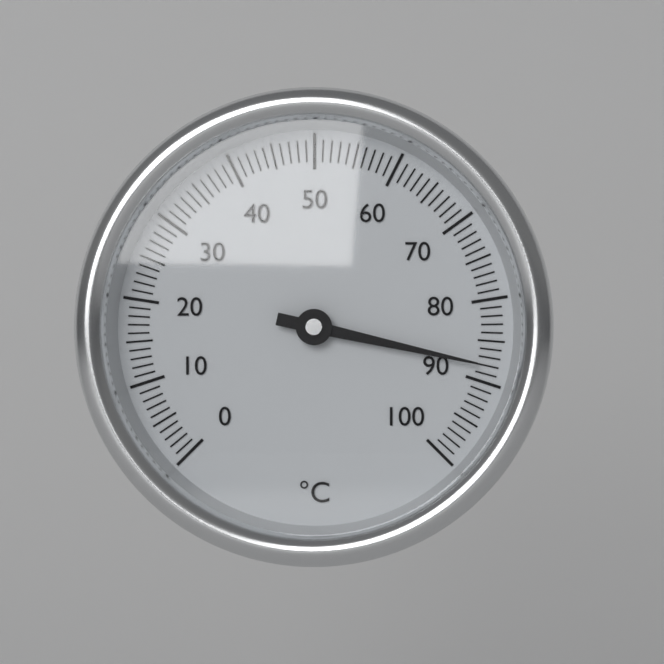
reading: 88 °C
